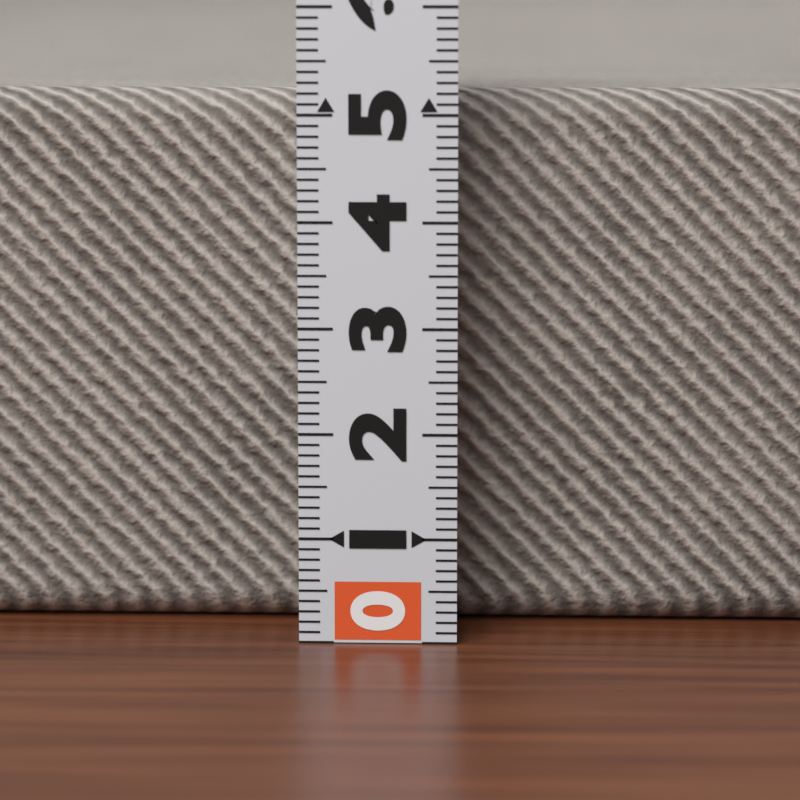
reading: 5.2 (no unit)
